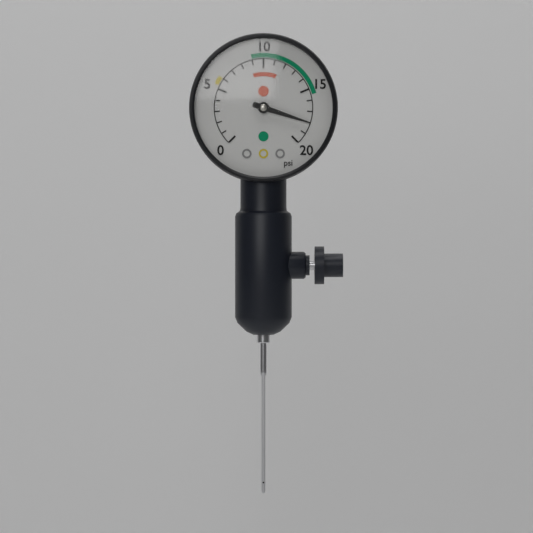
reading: 18 psi
